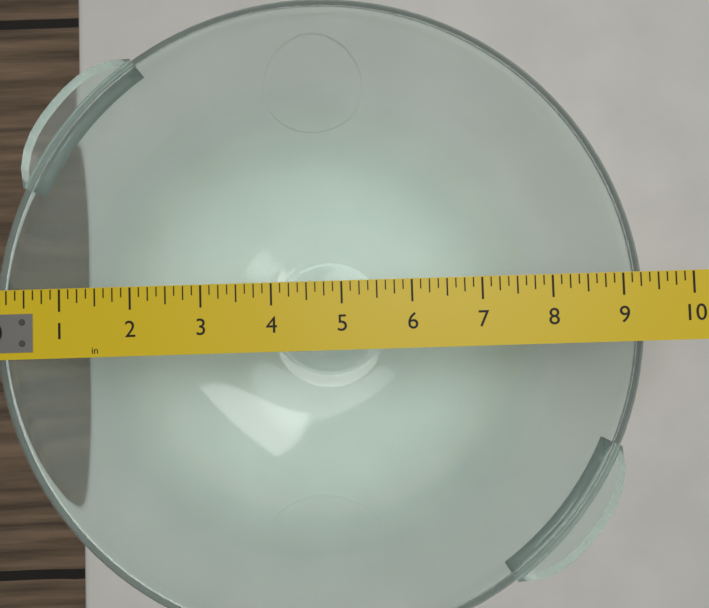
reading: 9.375 in
